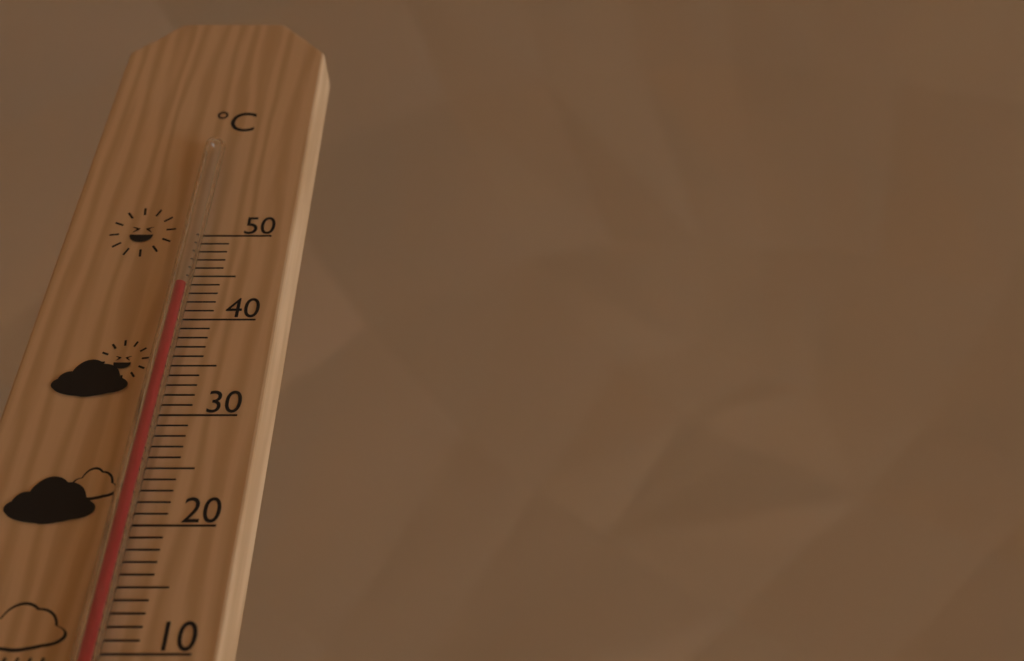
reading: 43 °C
